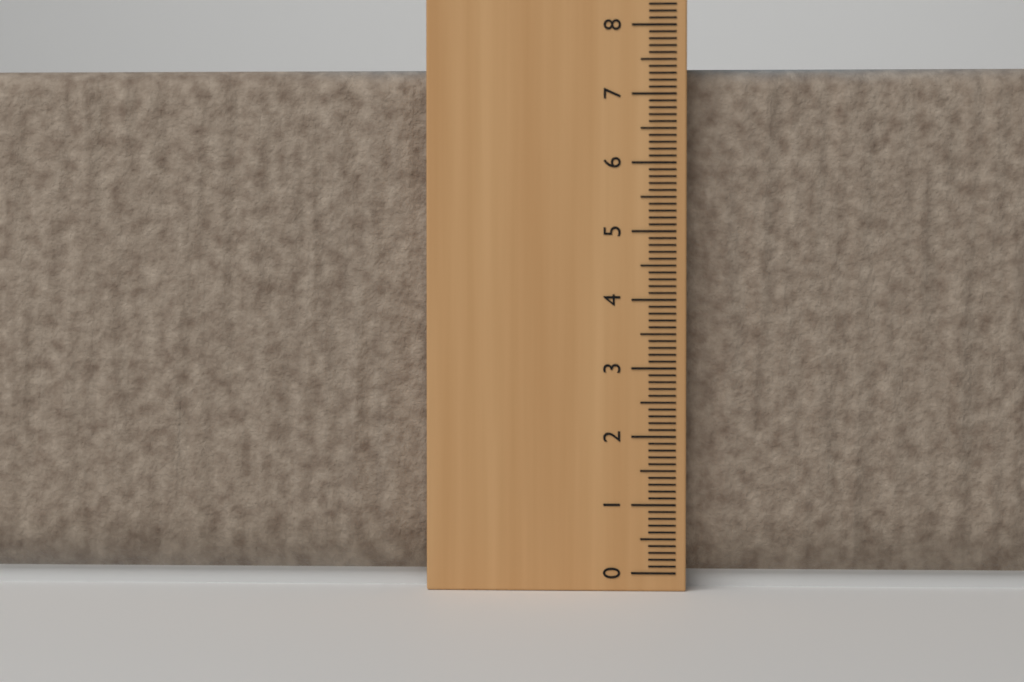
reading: 7.4 cm
